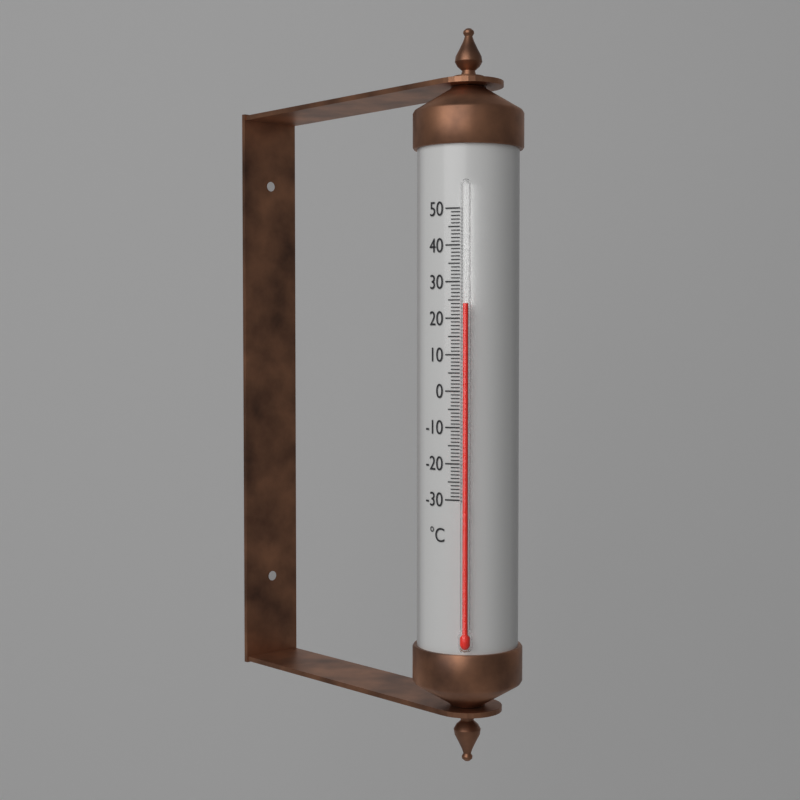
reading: 24 °C
